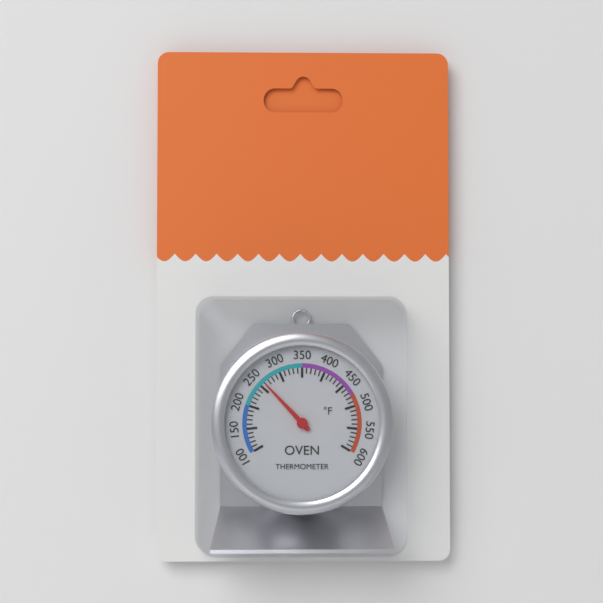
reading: 260 °F
